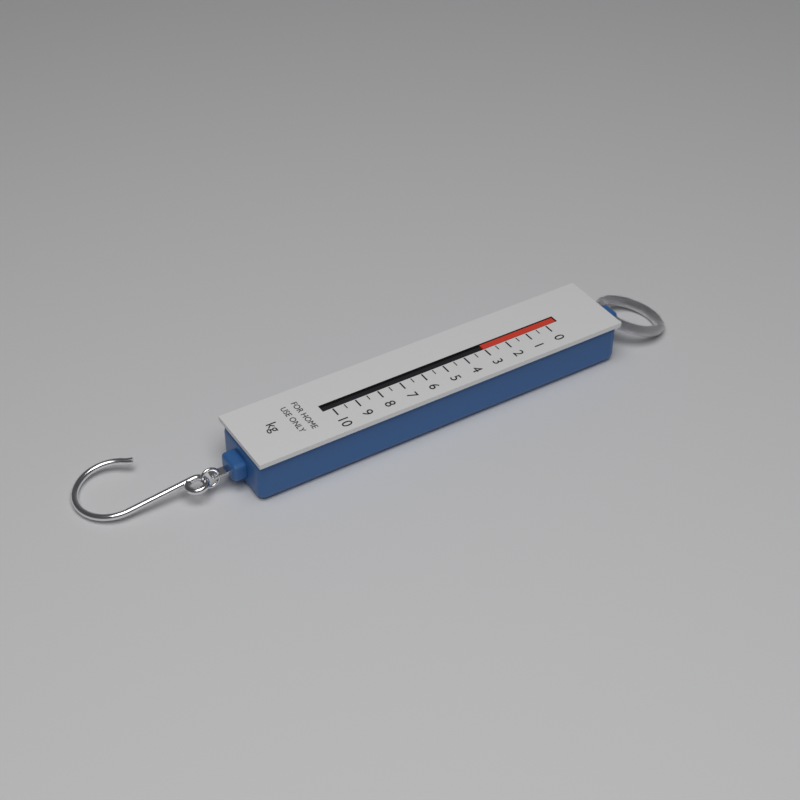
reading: 3.0 kg
